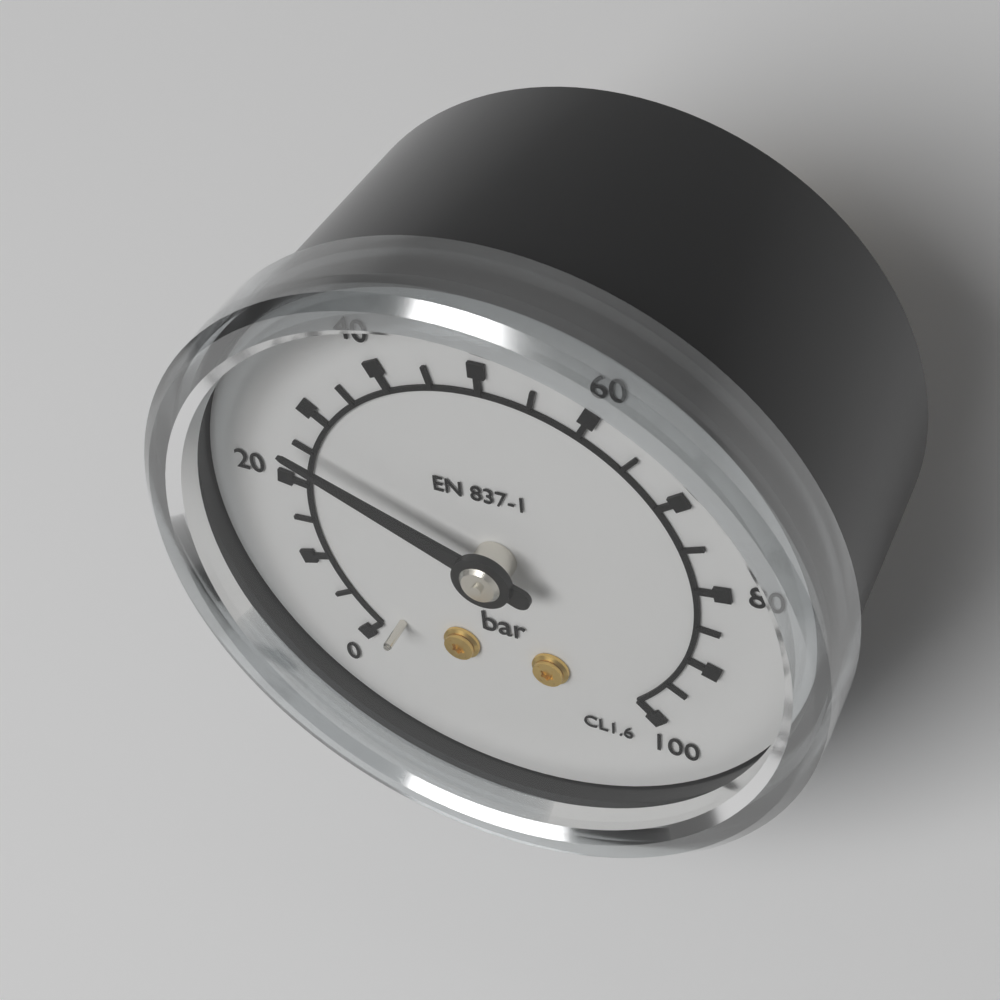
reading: 25 bar
